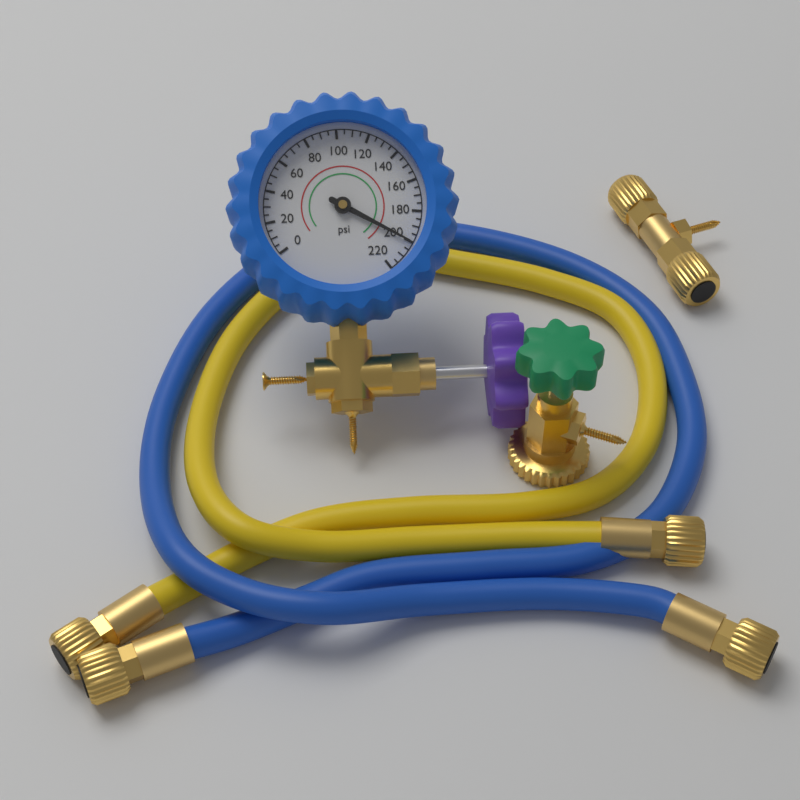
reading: 200 psi
